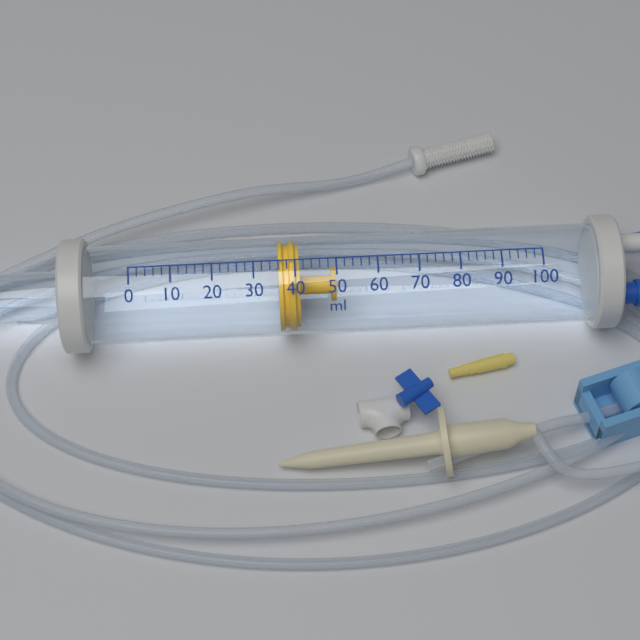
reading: 36 ml
